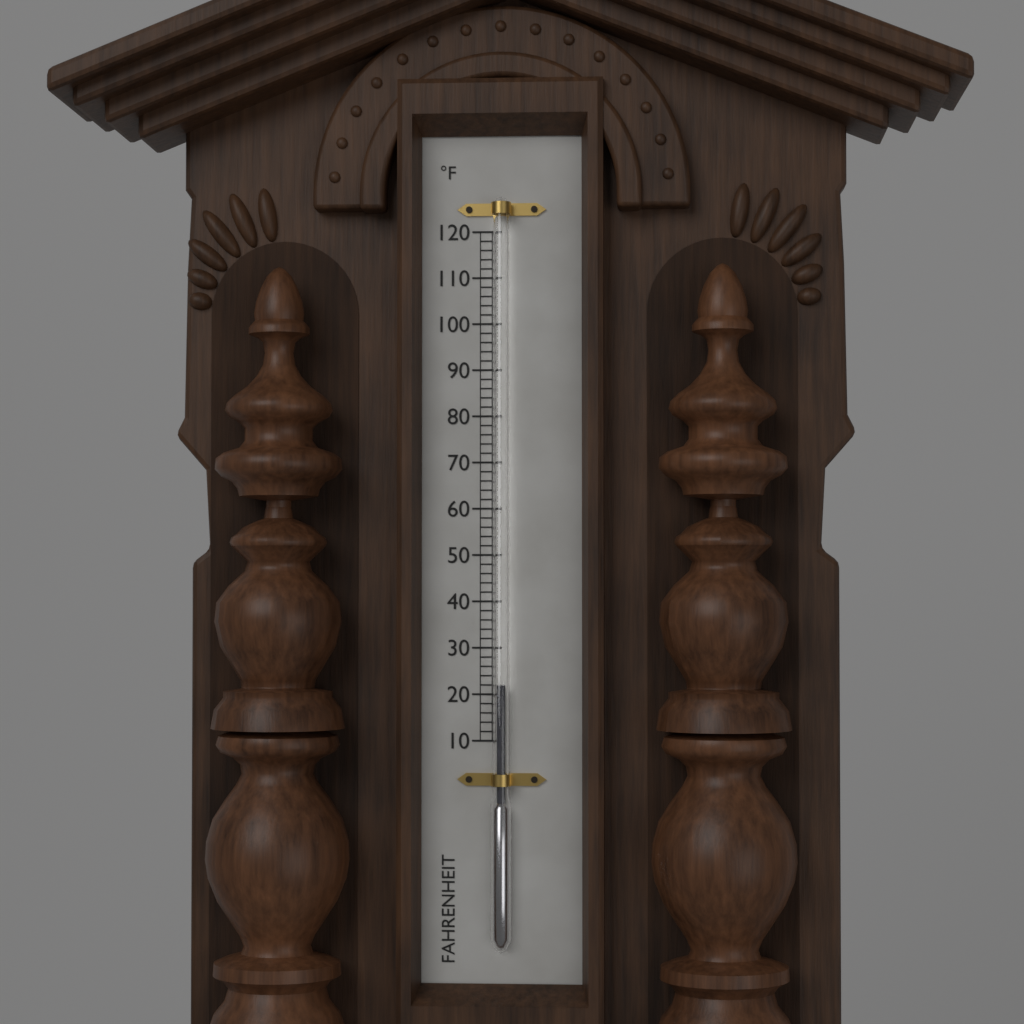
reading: 22 °F
